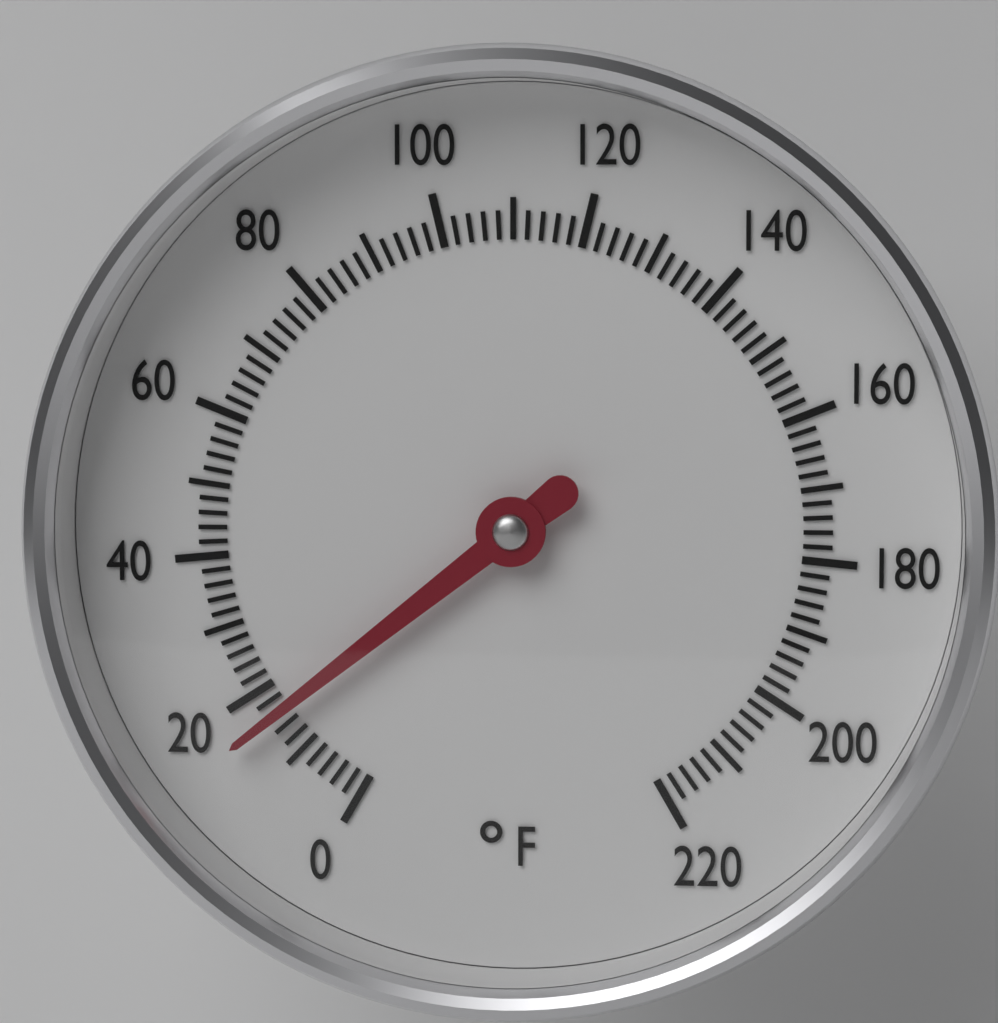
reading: 16 °F
